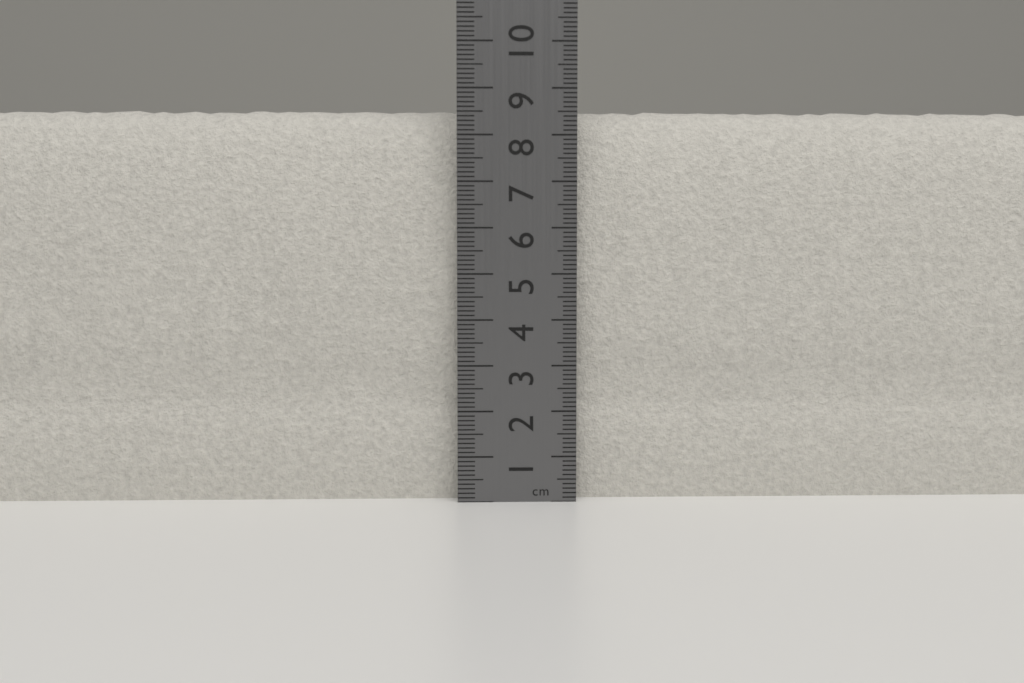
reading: 8.6 cm
